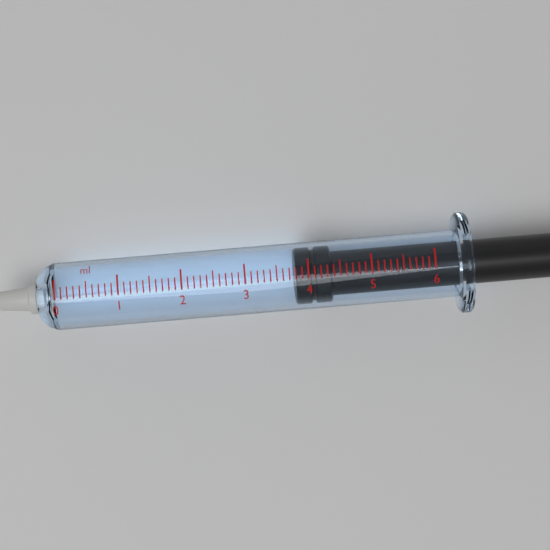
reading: 3.8 ml
